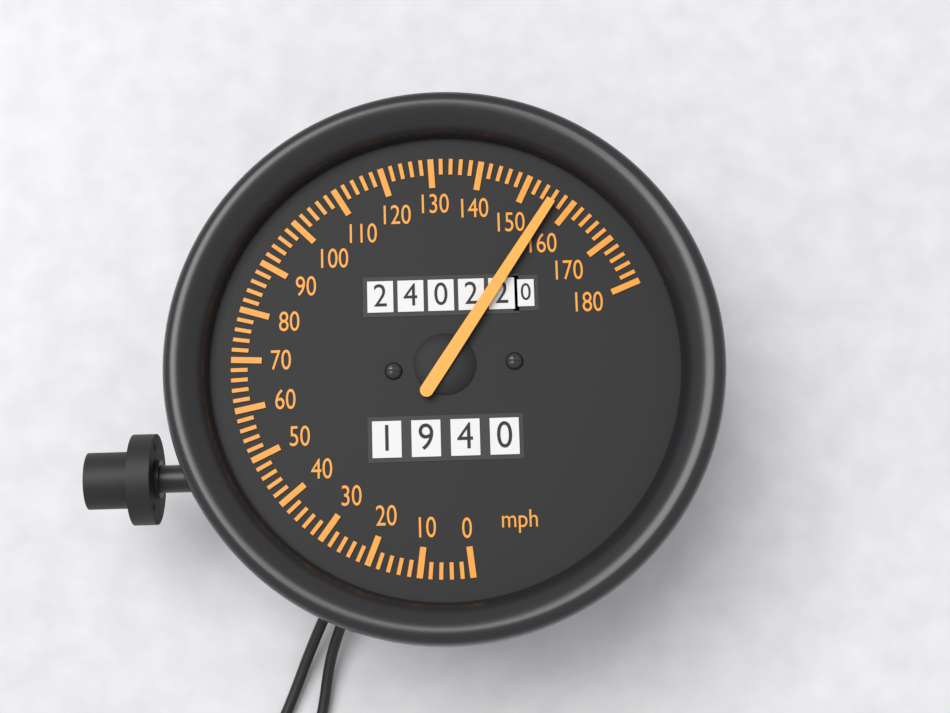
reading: 156 mph
